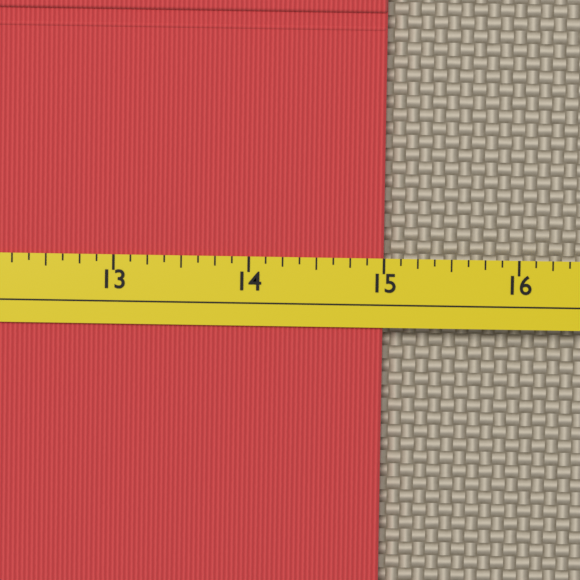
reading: 15.000 (no unit)
